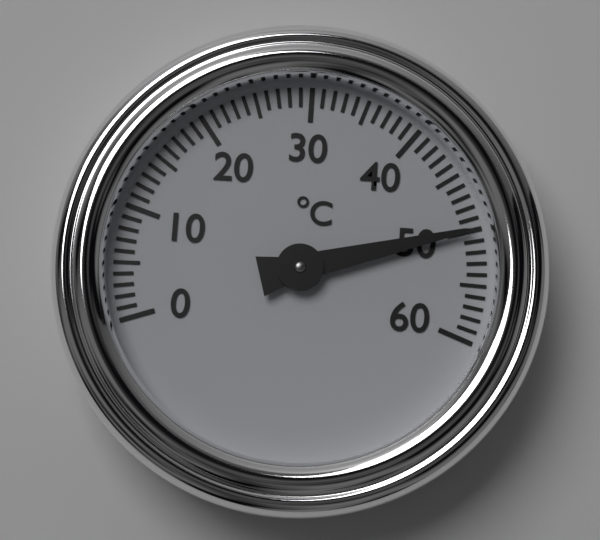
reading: 50 °C
